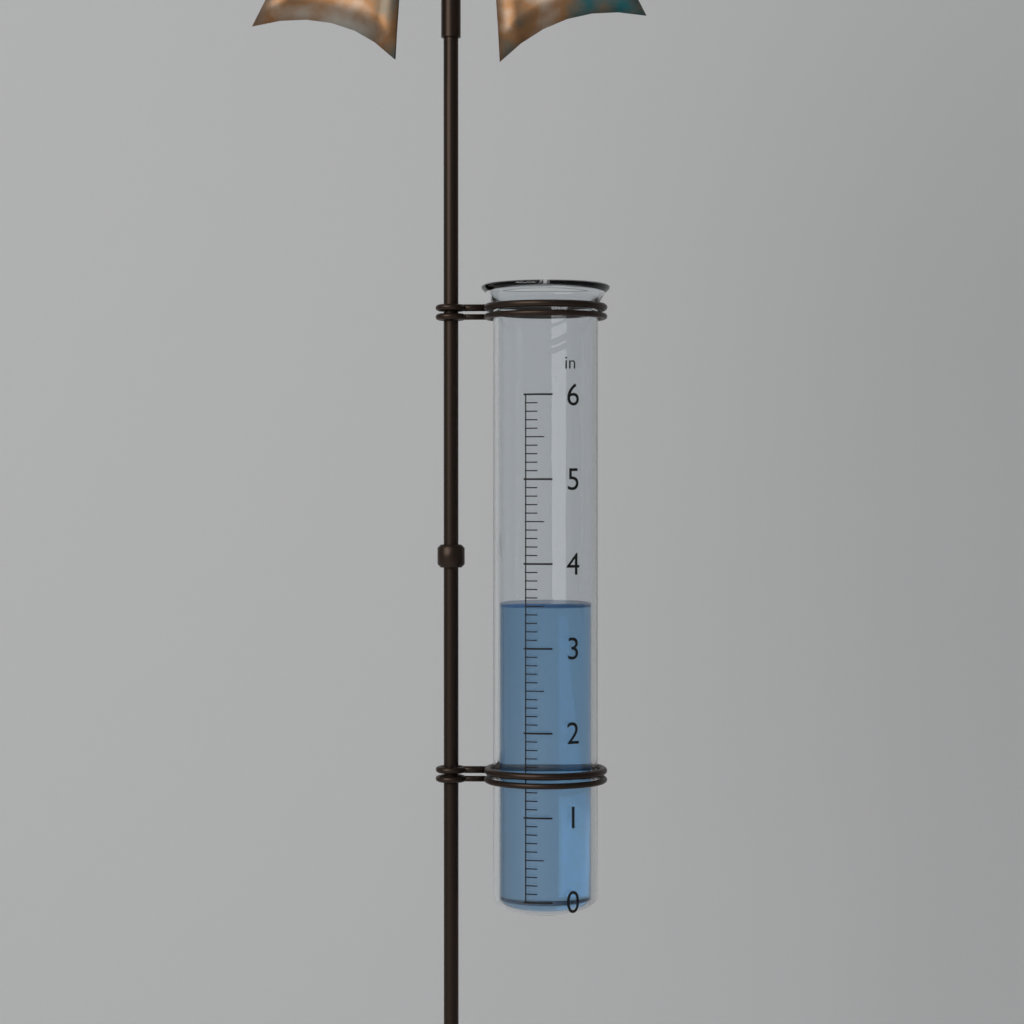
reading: 3.5 in
